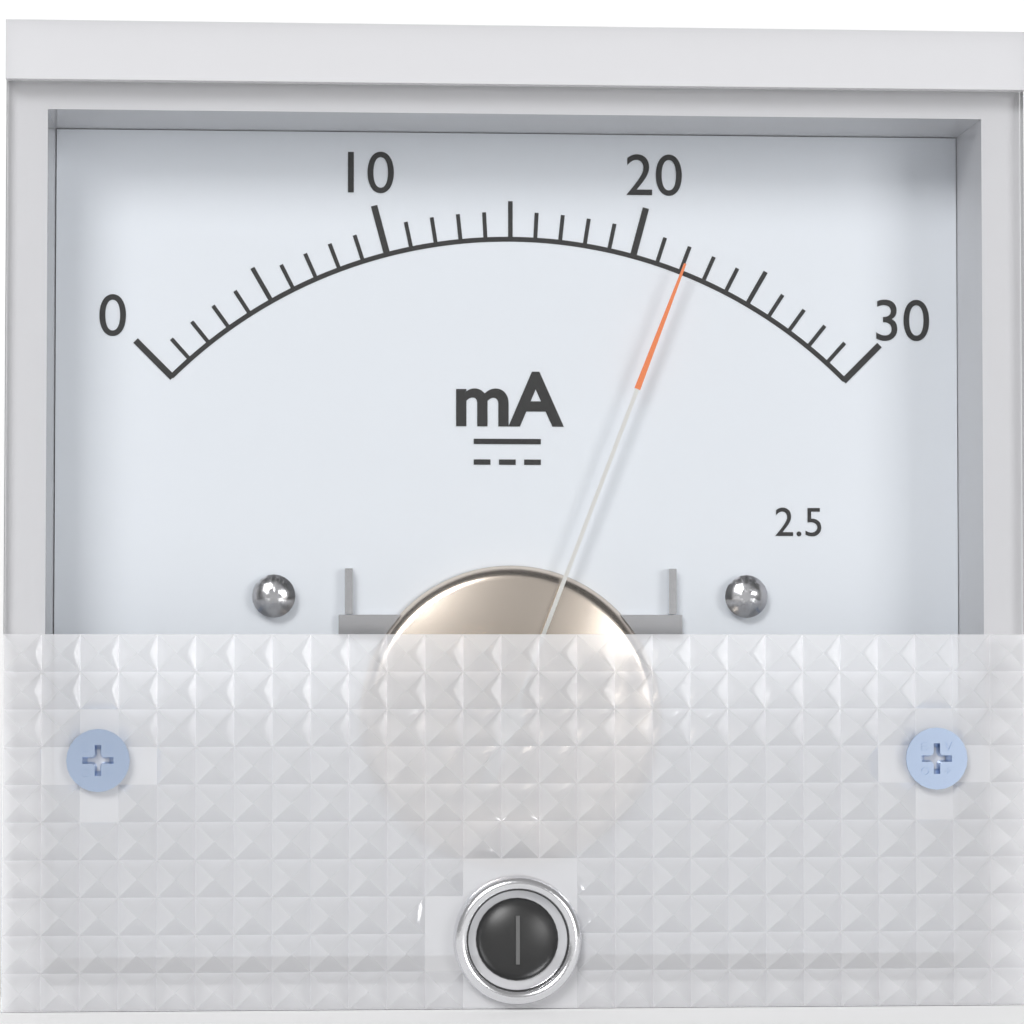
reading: 22 mA
